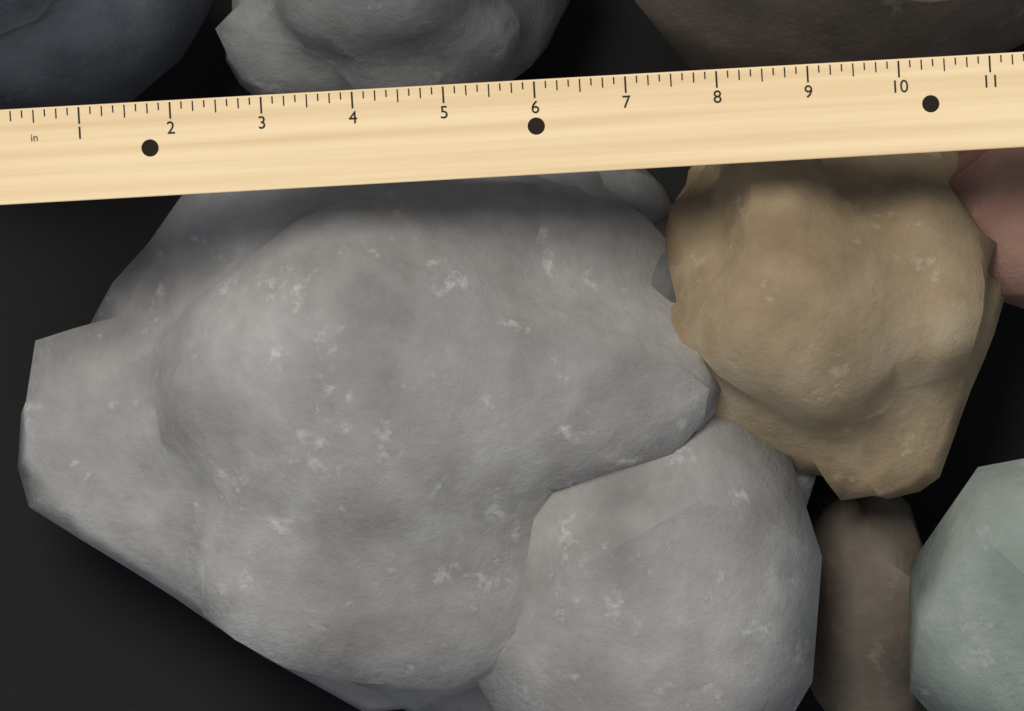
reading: 9.000 in
